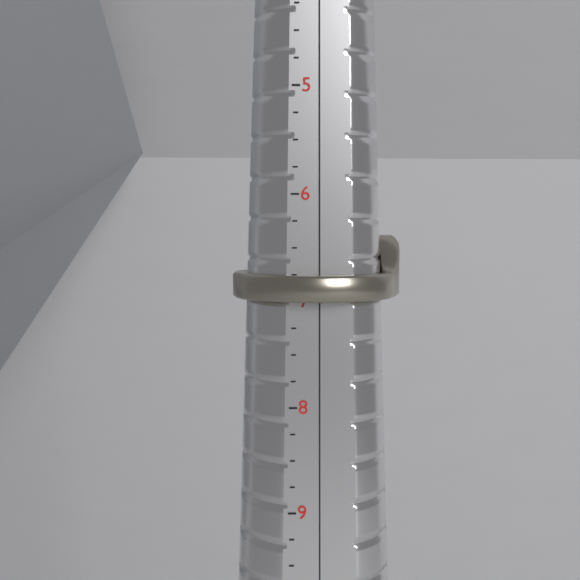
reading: 7.00 (no unit)
